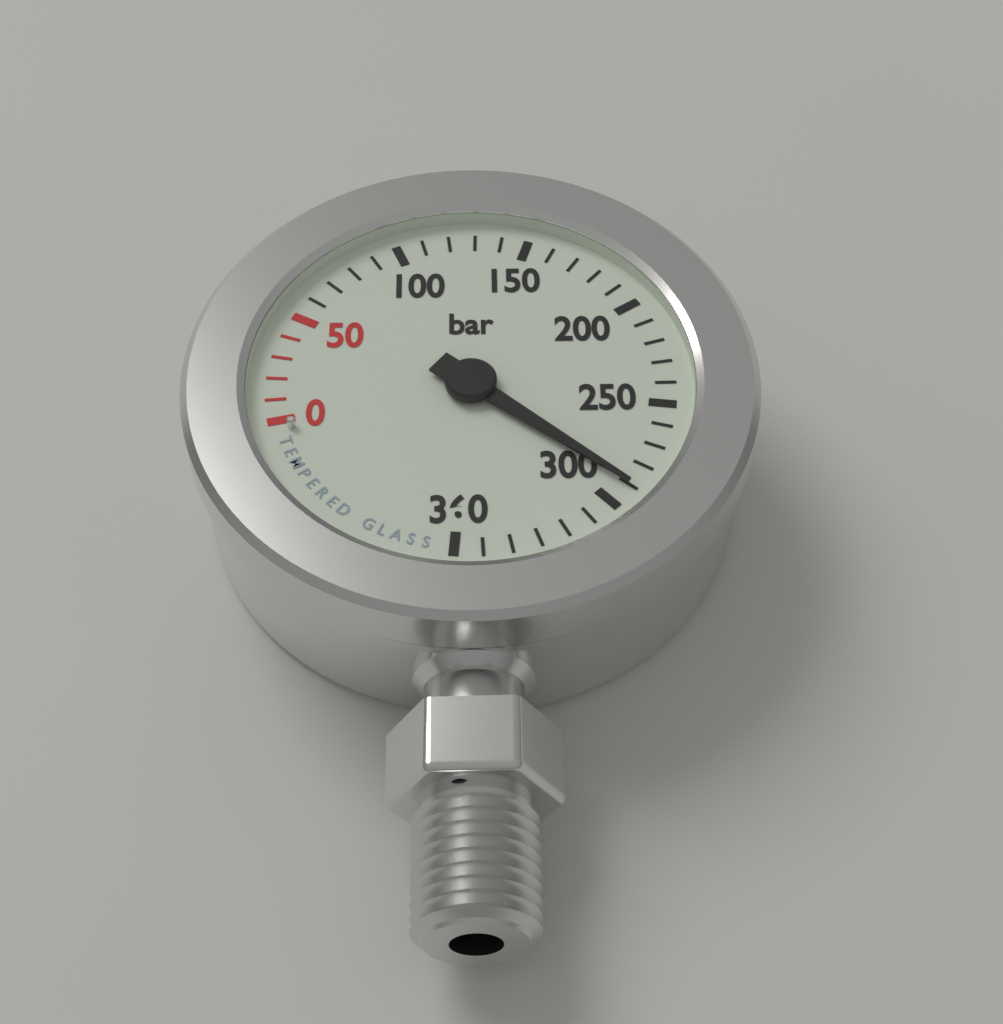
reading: 290 bar
